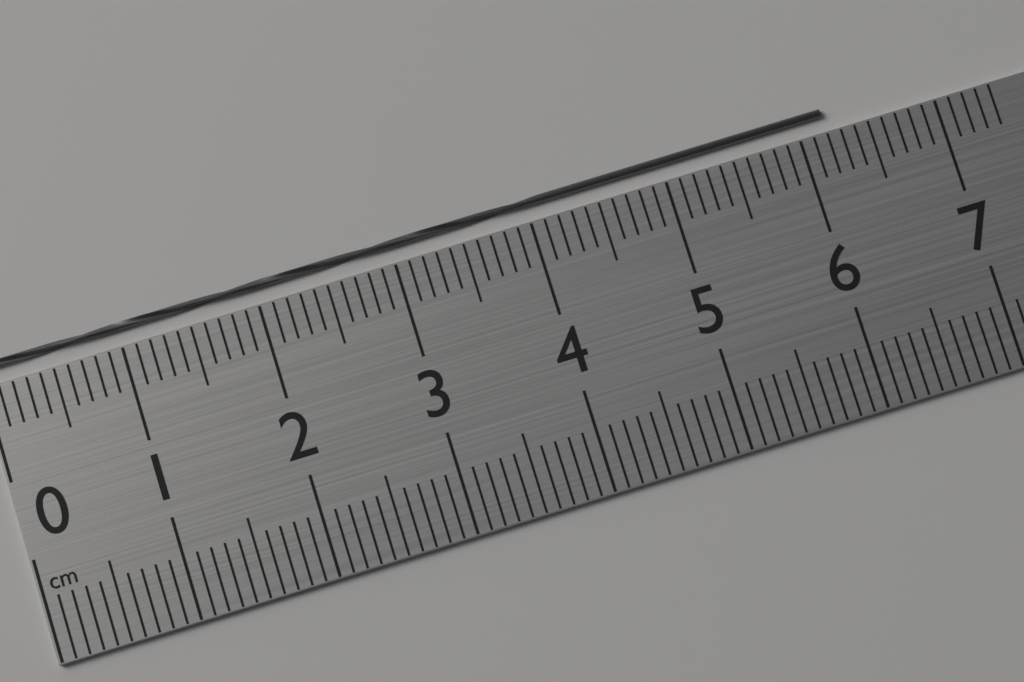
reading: 6.2 cm
